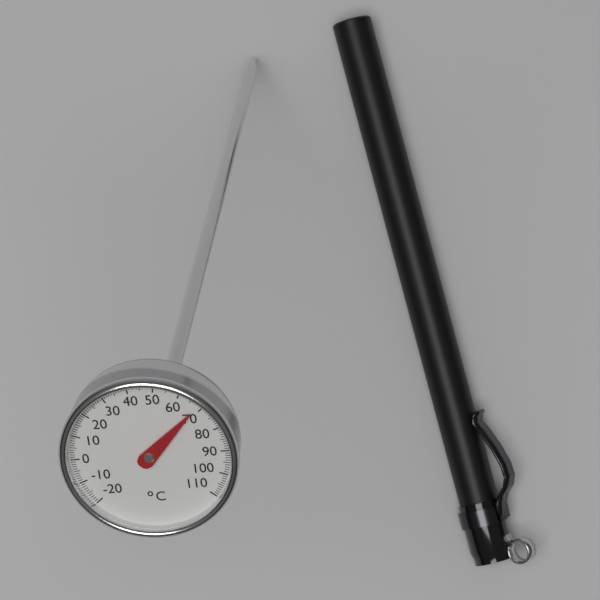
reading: 68 °C
